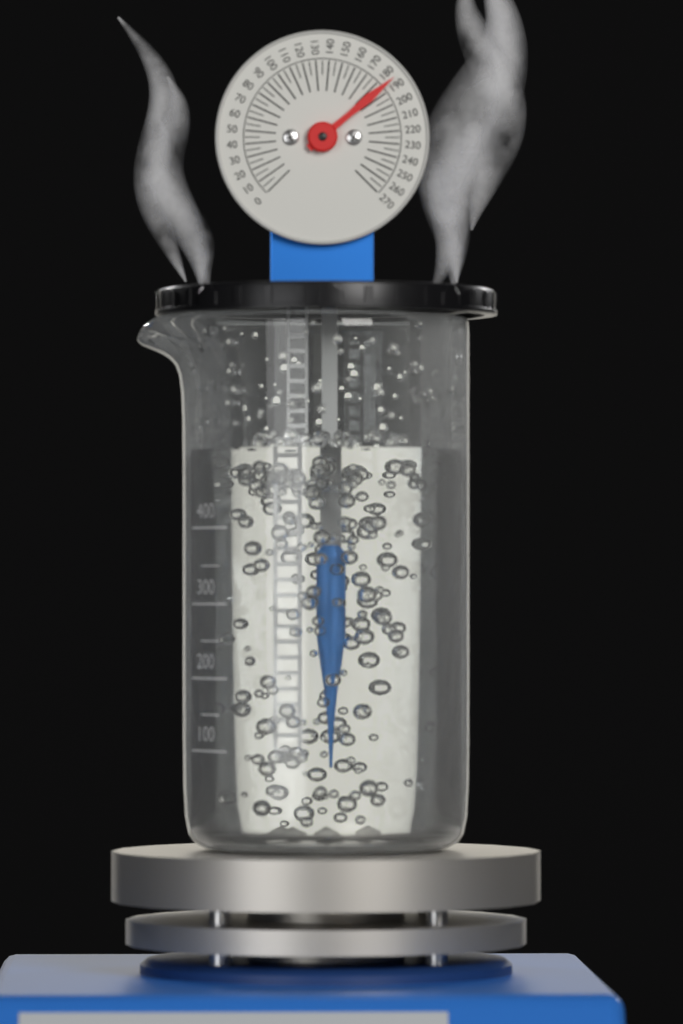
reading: 185 (no unit)
